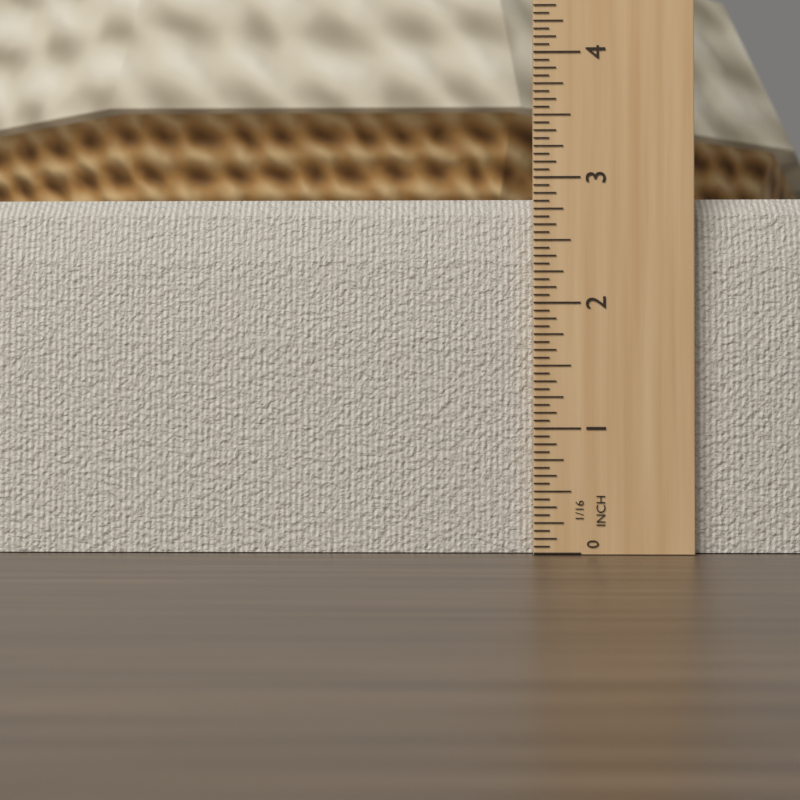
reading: 2.8750 in
